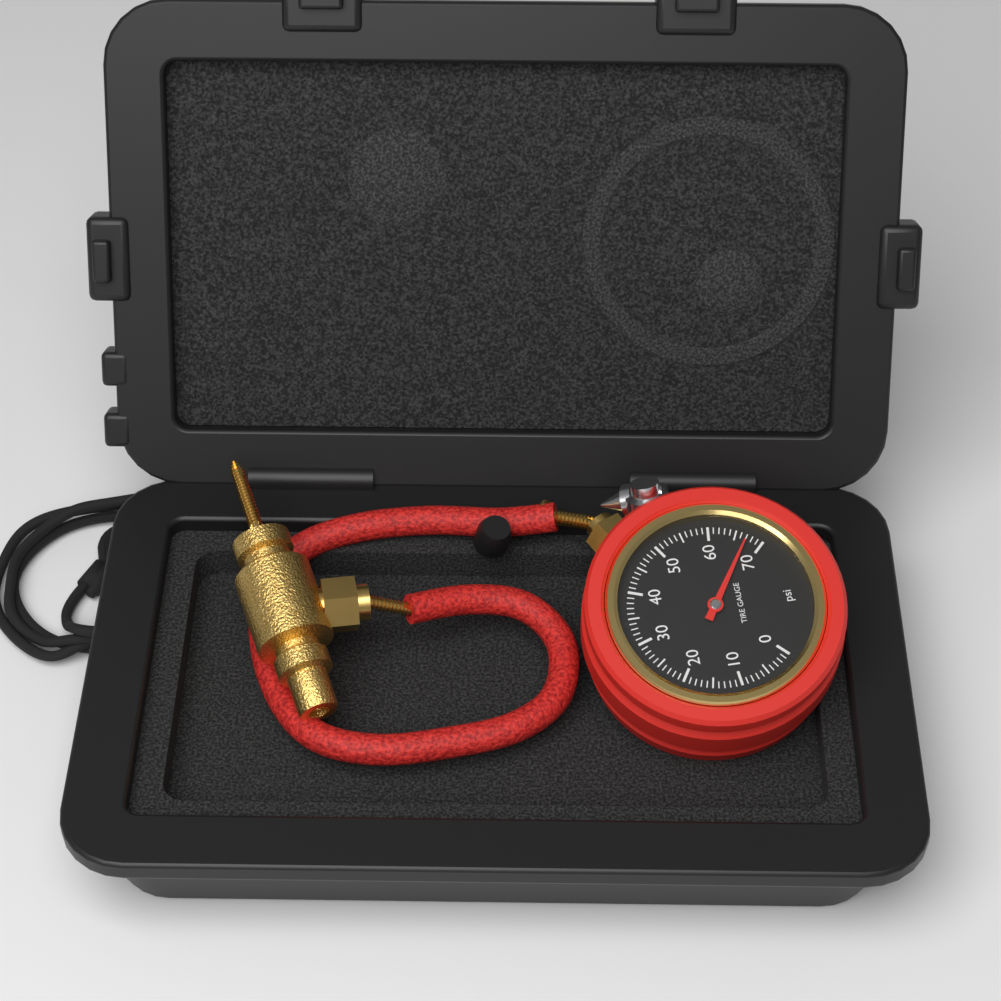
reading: 67 psi
